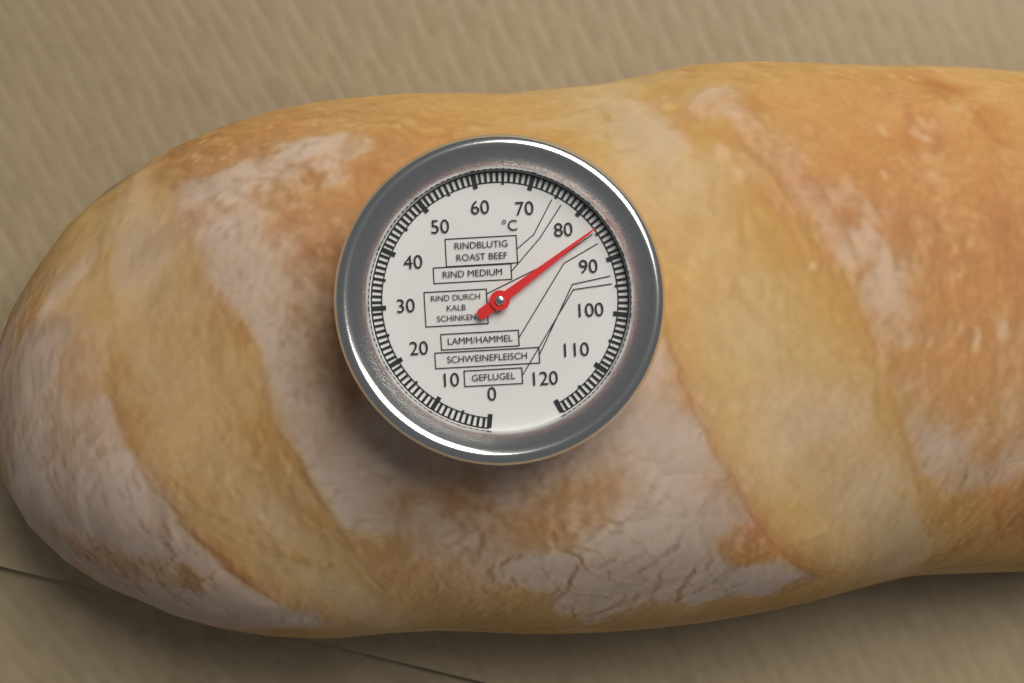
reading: 84 °C
